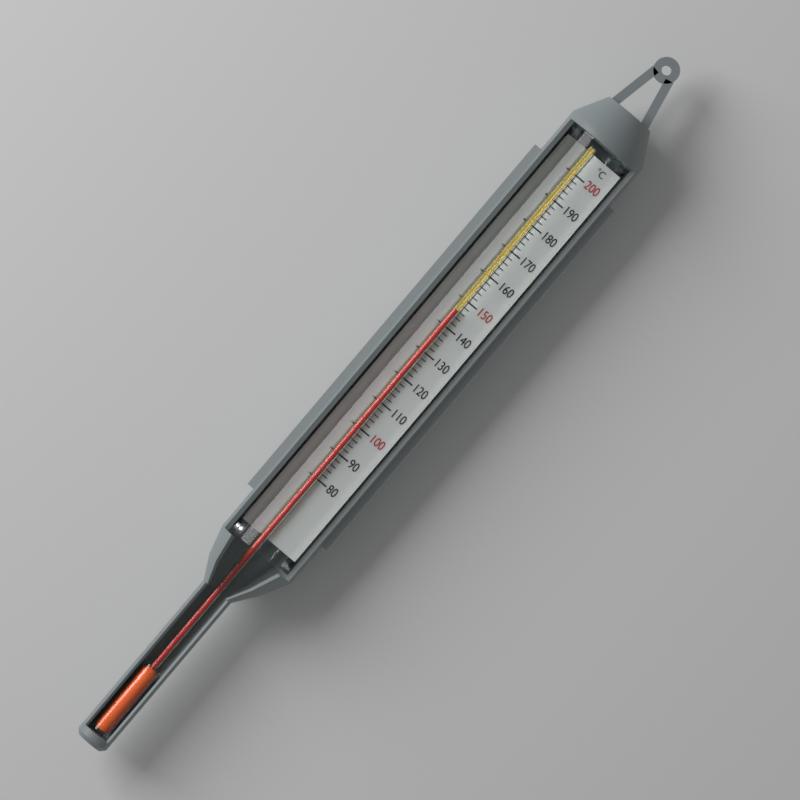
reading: 146 °C
